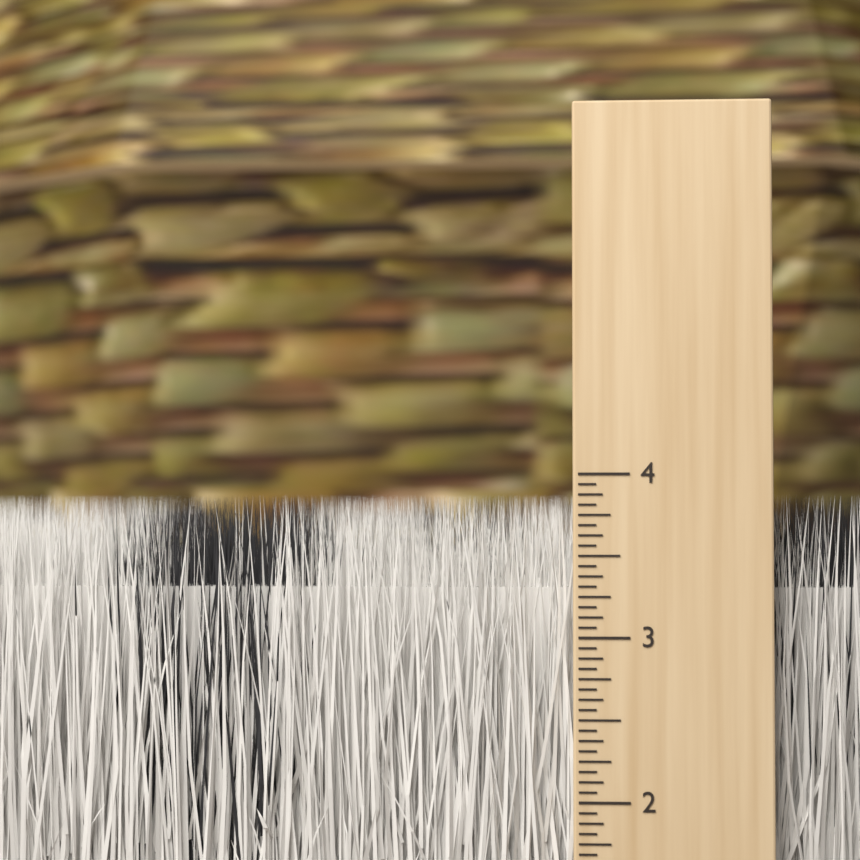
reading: 3.8750 inch
